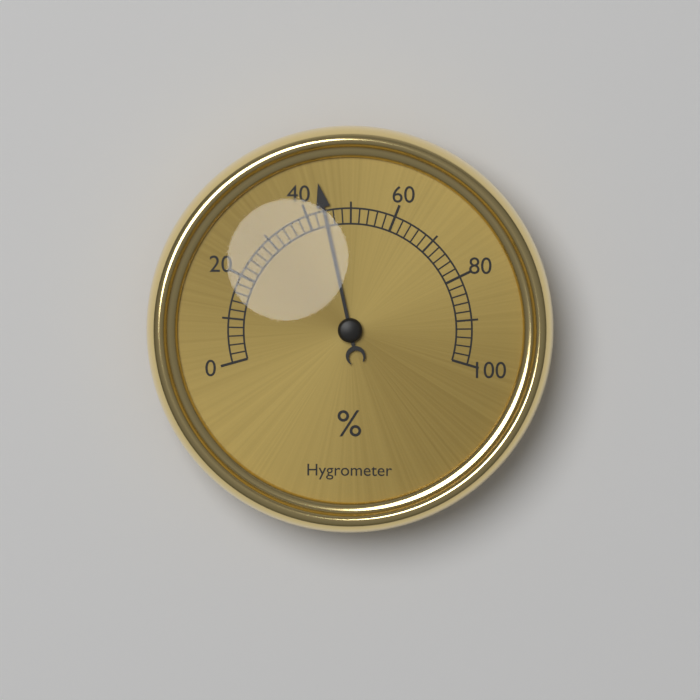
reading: 44 %
